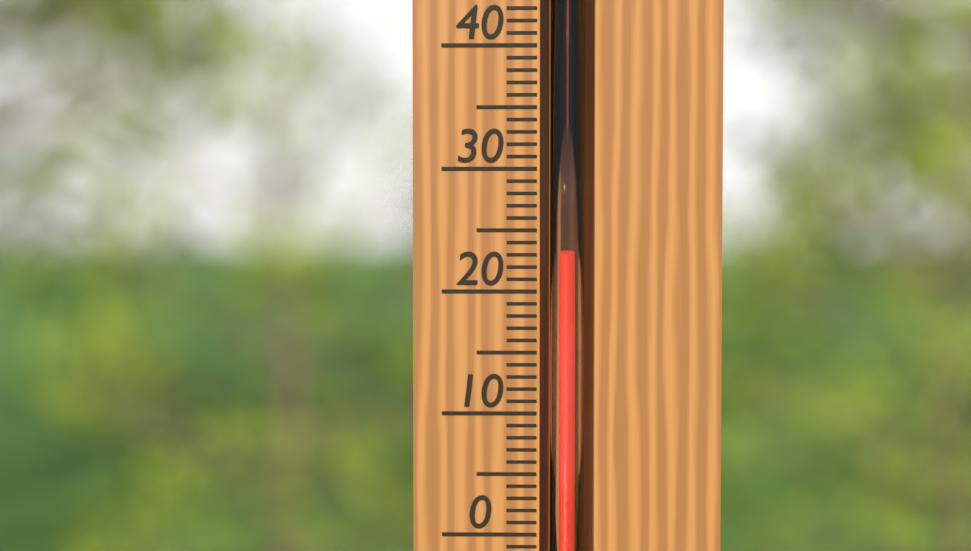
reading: 23 °C
